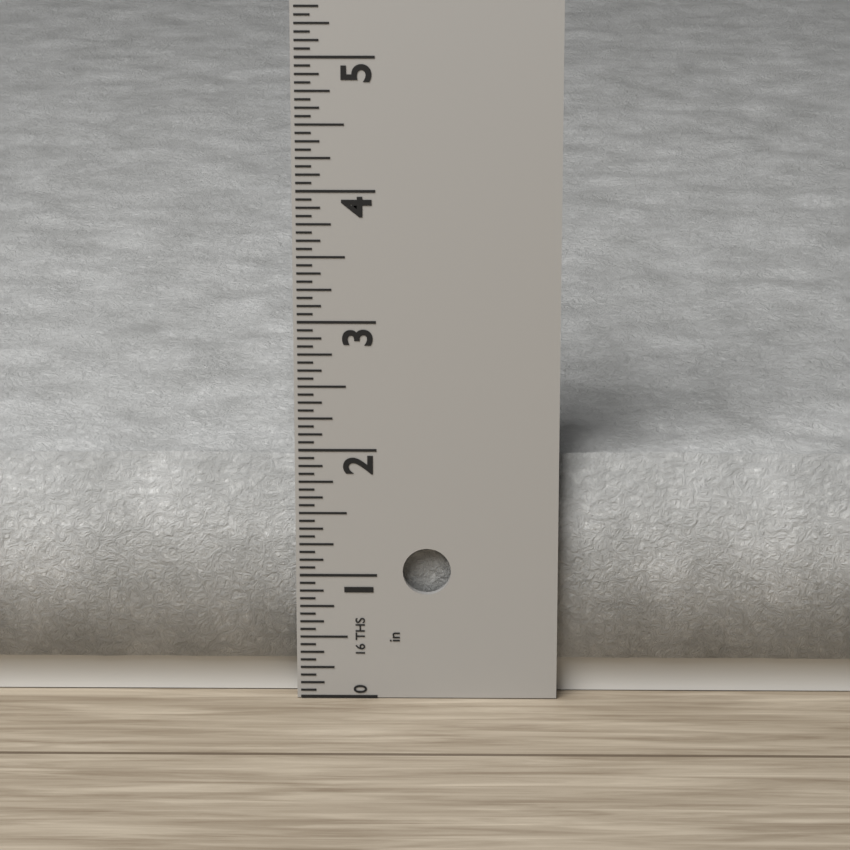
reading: 1.9375 in
